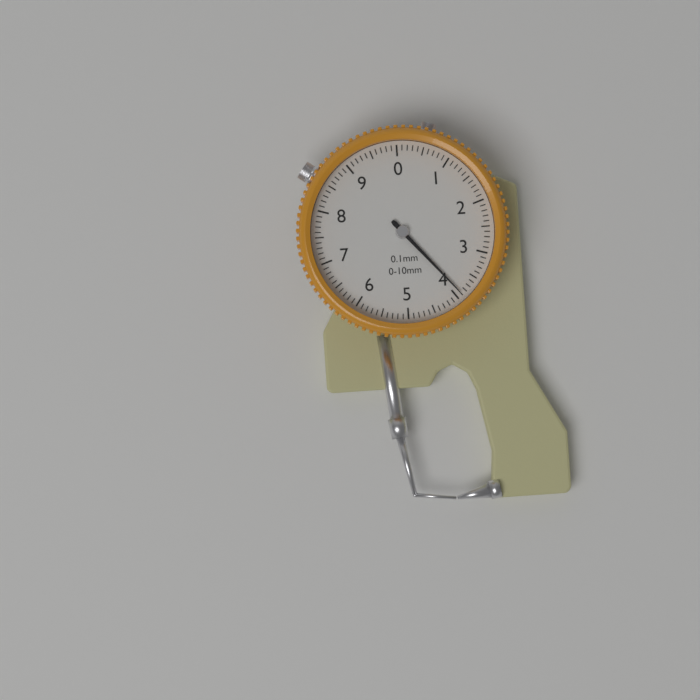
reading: 3.9 mm
